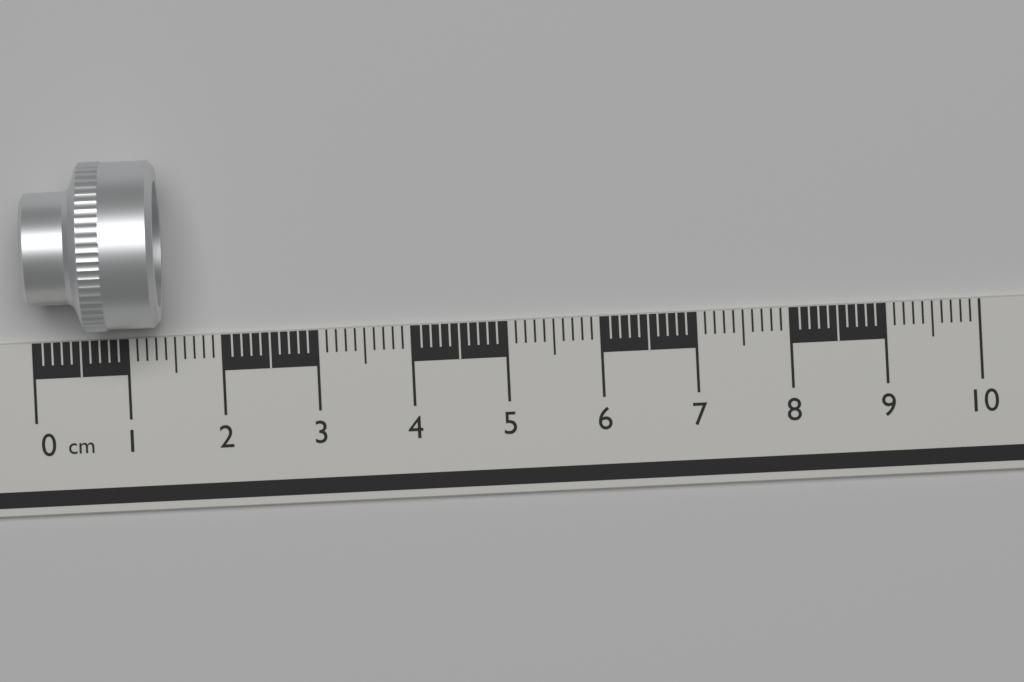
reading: 1.4 cm
